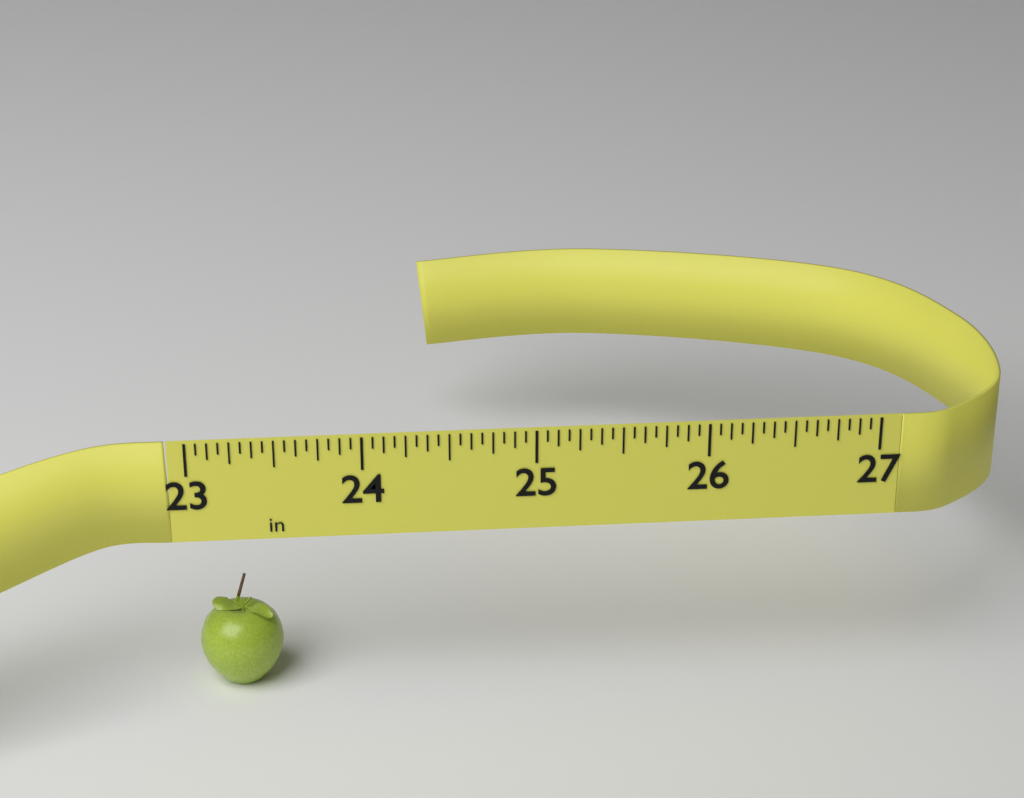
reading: 23.5000 in
